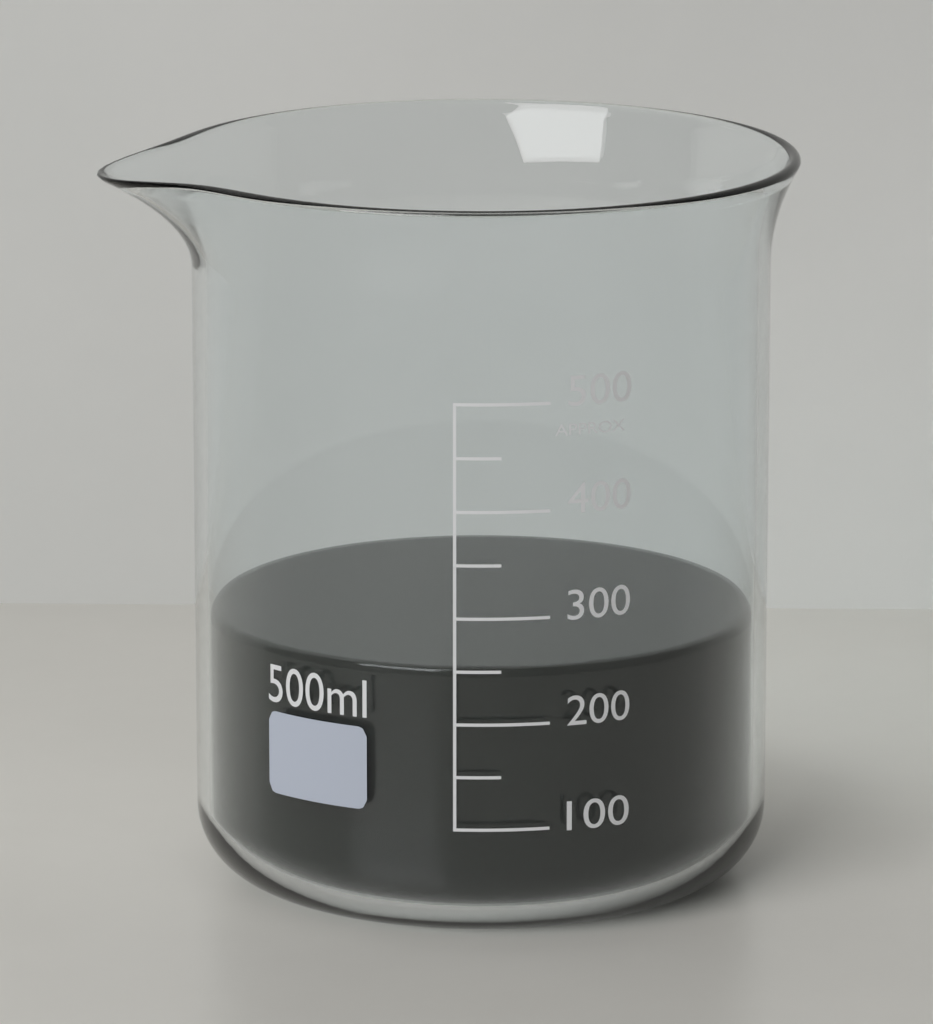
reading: 250 ml
